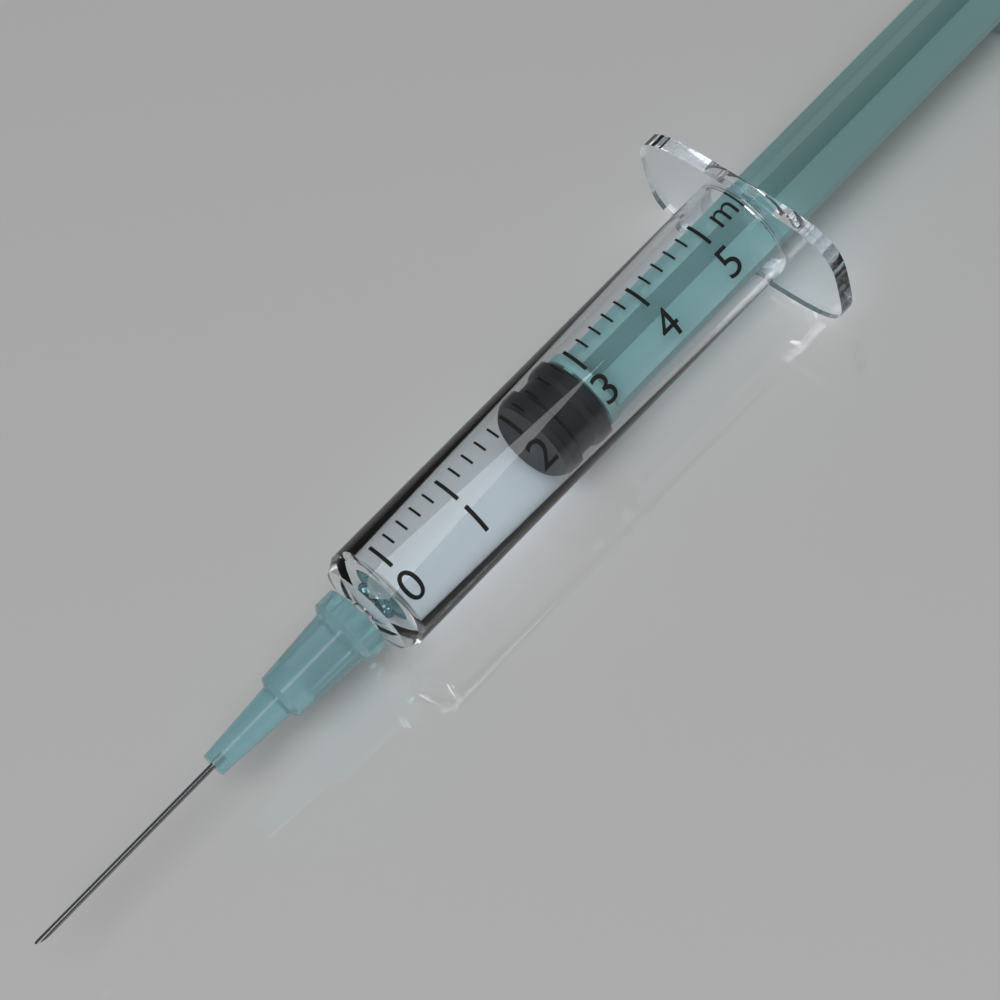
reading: 2.2 ml
